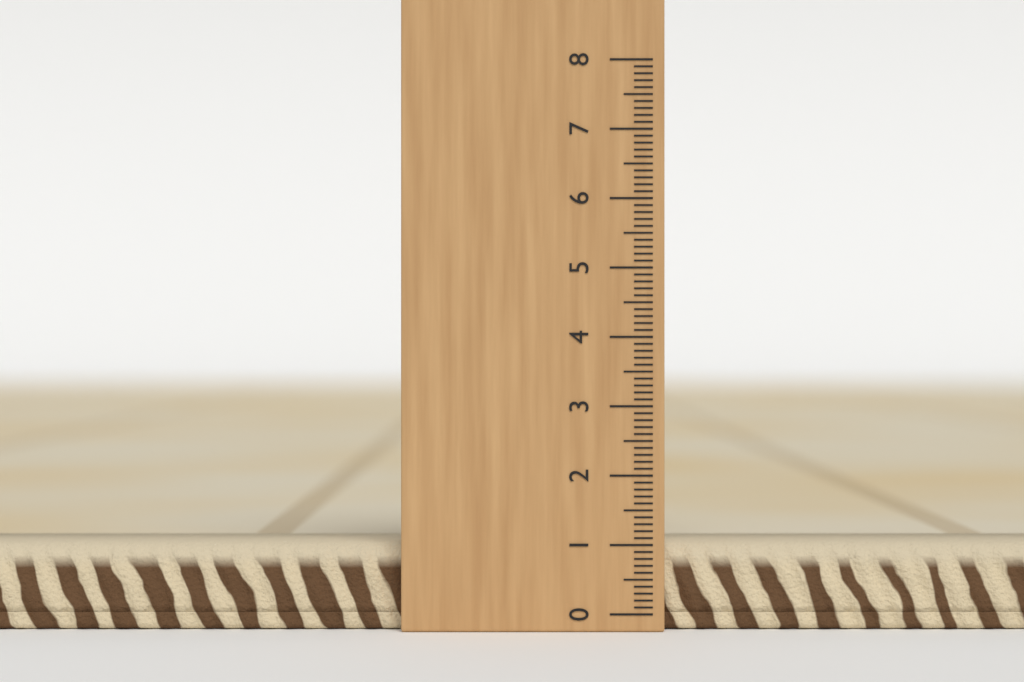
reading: 1.0 (no unit)
